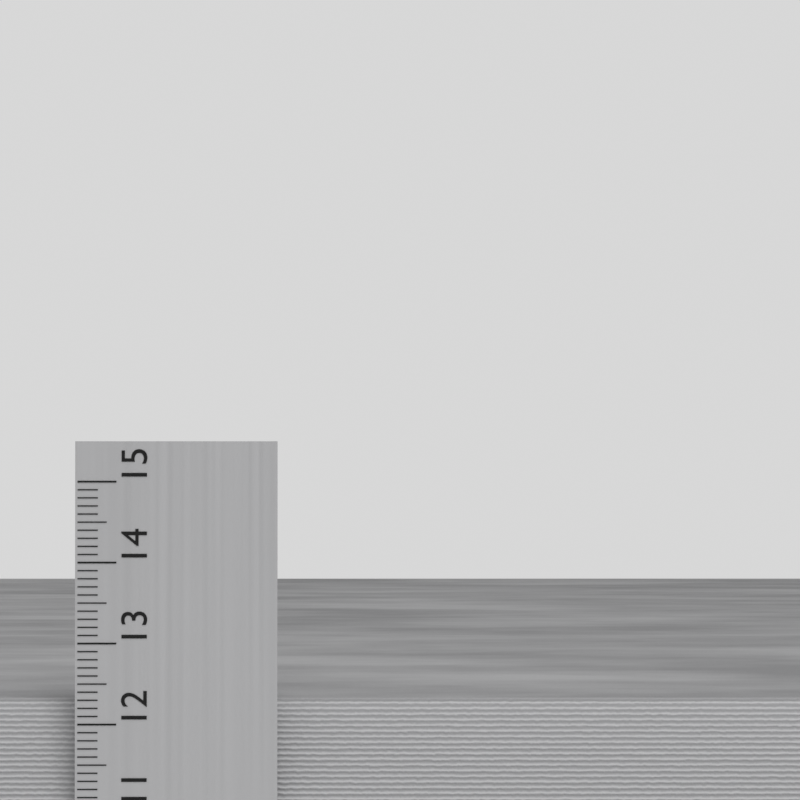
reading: 12.3 cm
